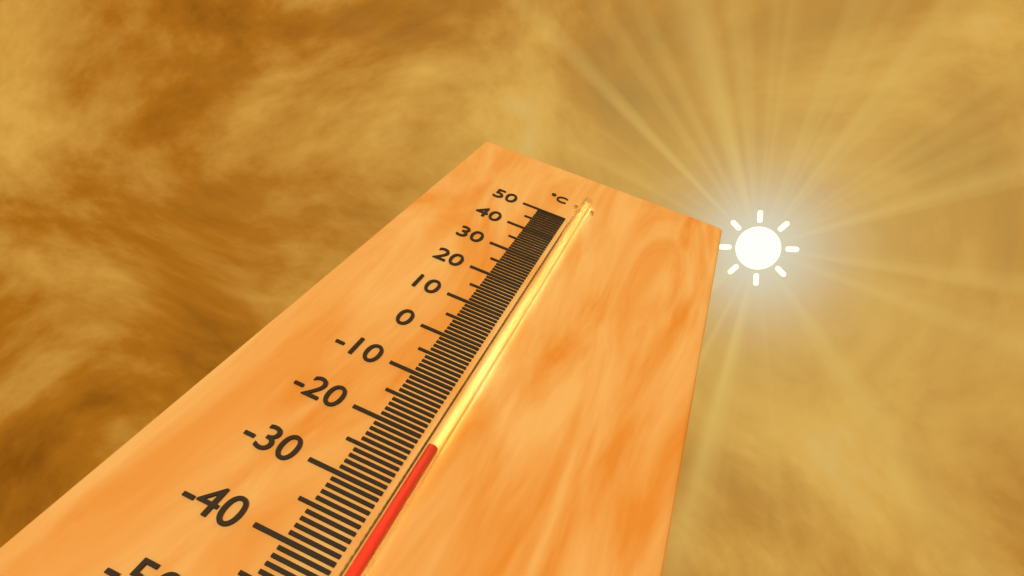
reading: -22 °C
